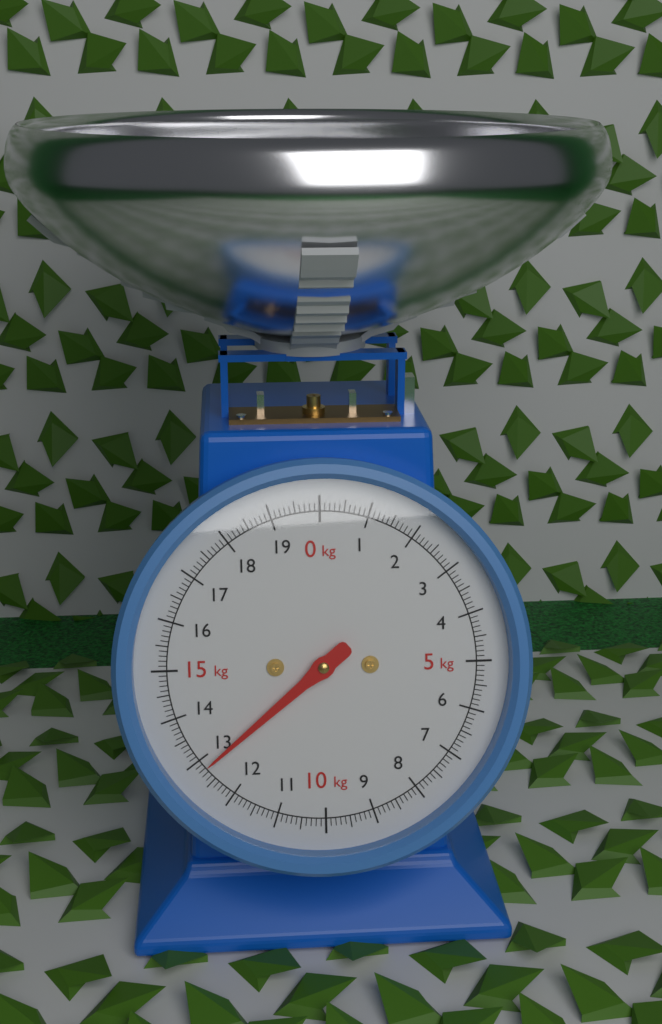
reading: 12.8 kg
